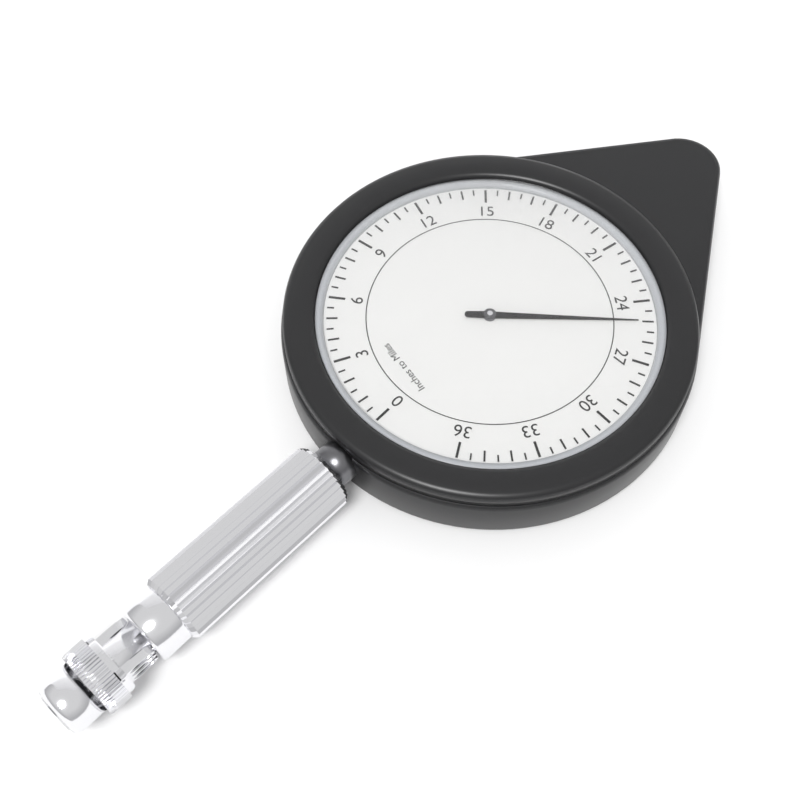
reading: 25.0 miles
